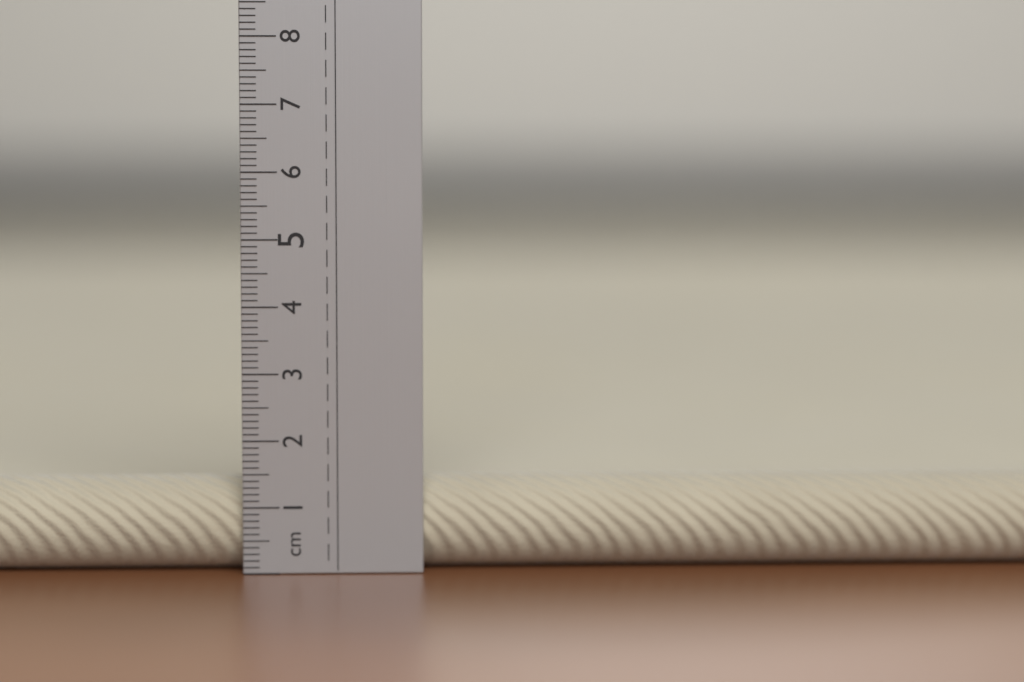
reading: 1.4 cm
